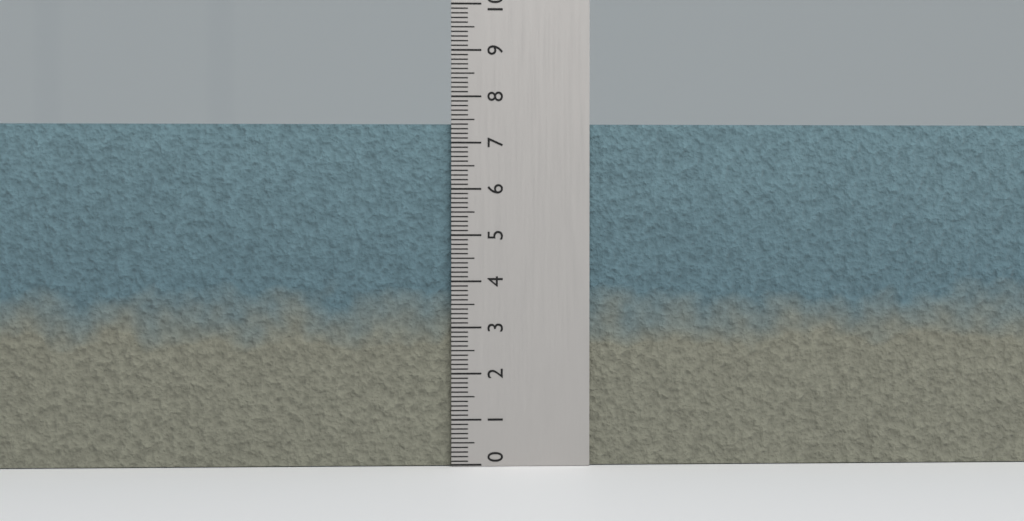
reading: 7.4 (no unit)
